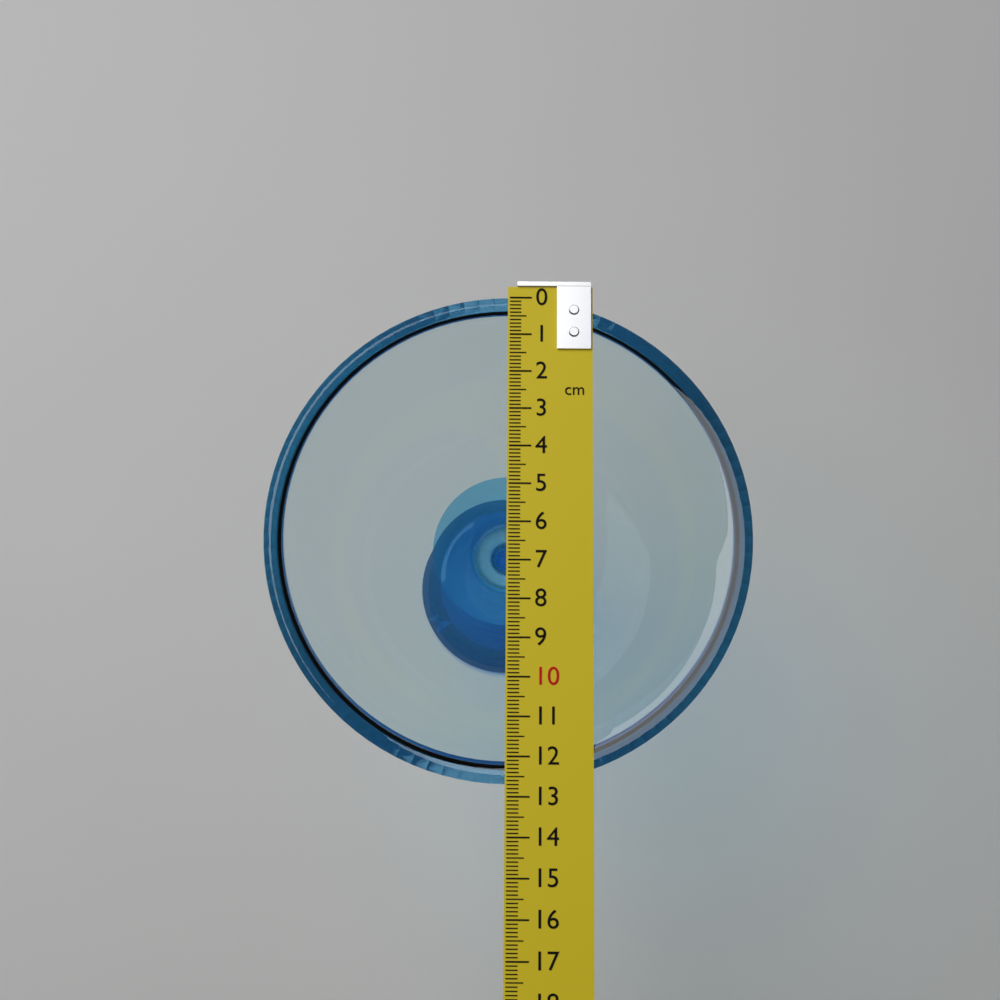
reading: 12.7 cm
